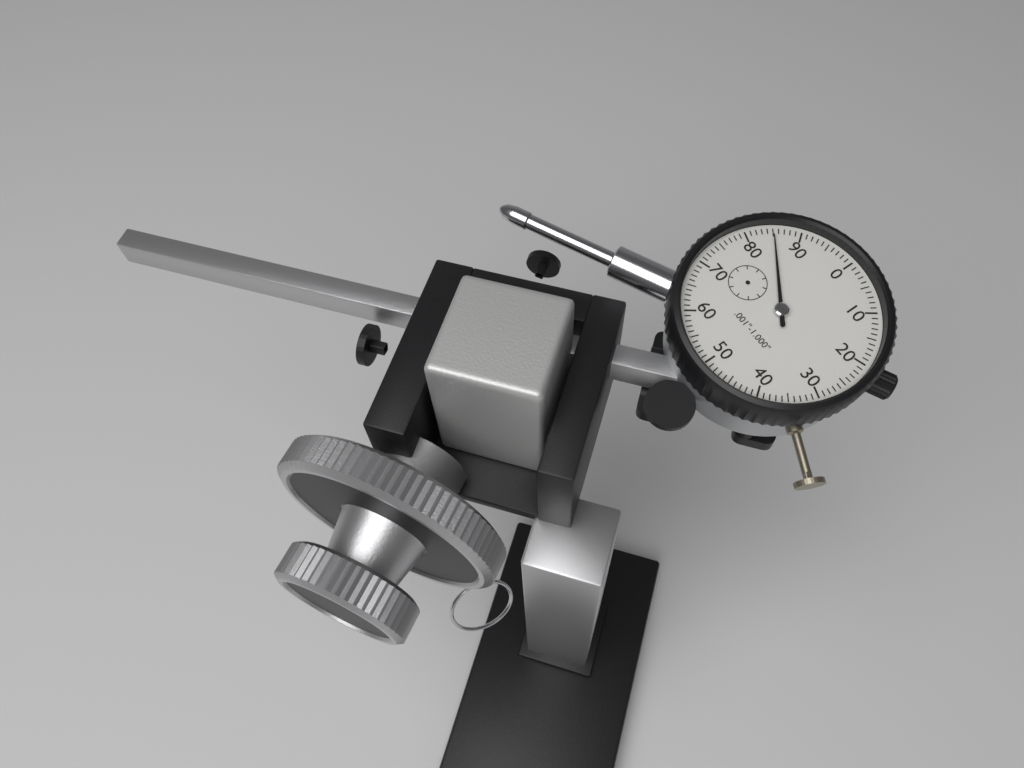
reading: 0.085 in
